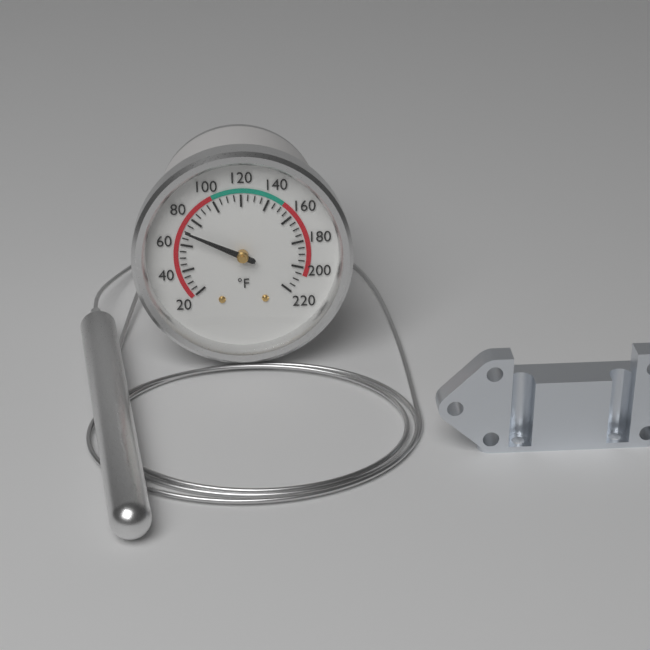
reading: 70 °F
